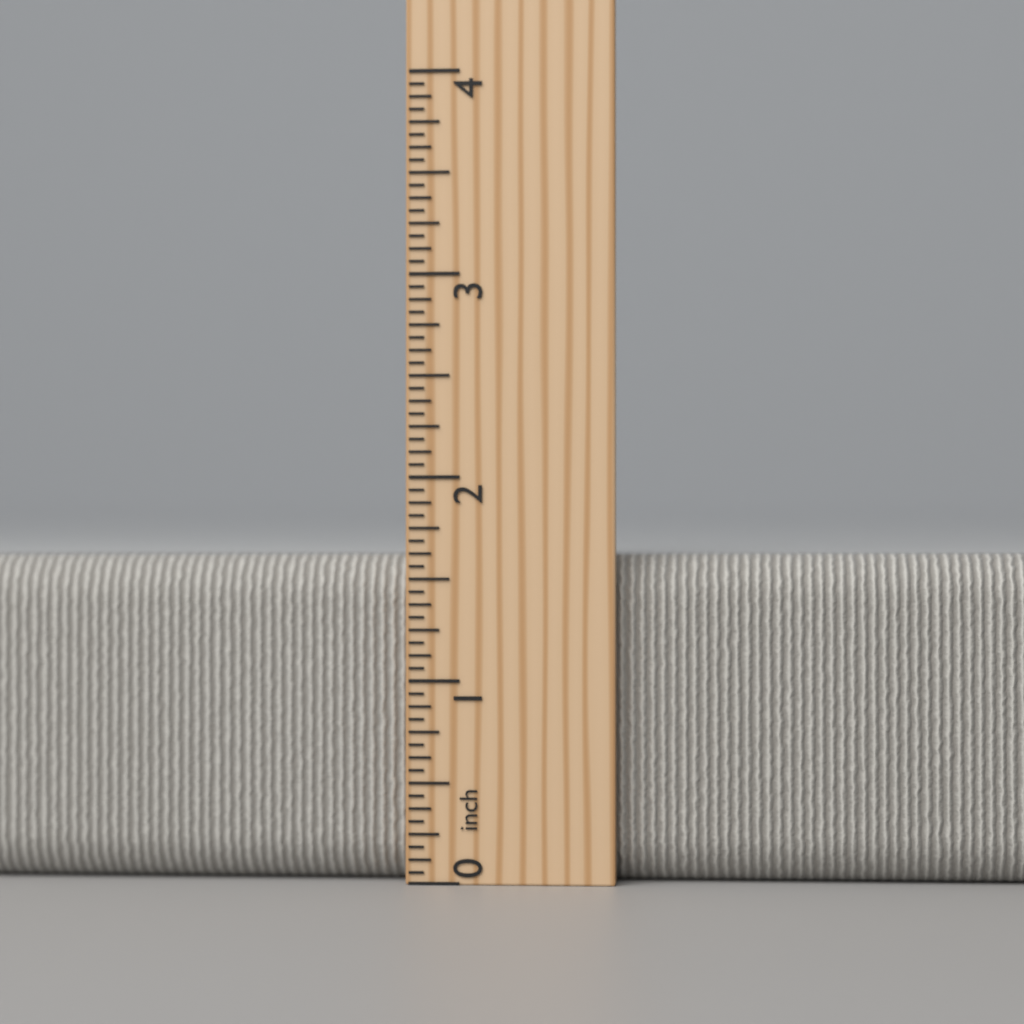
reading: 1.6250 inch
